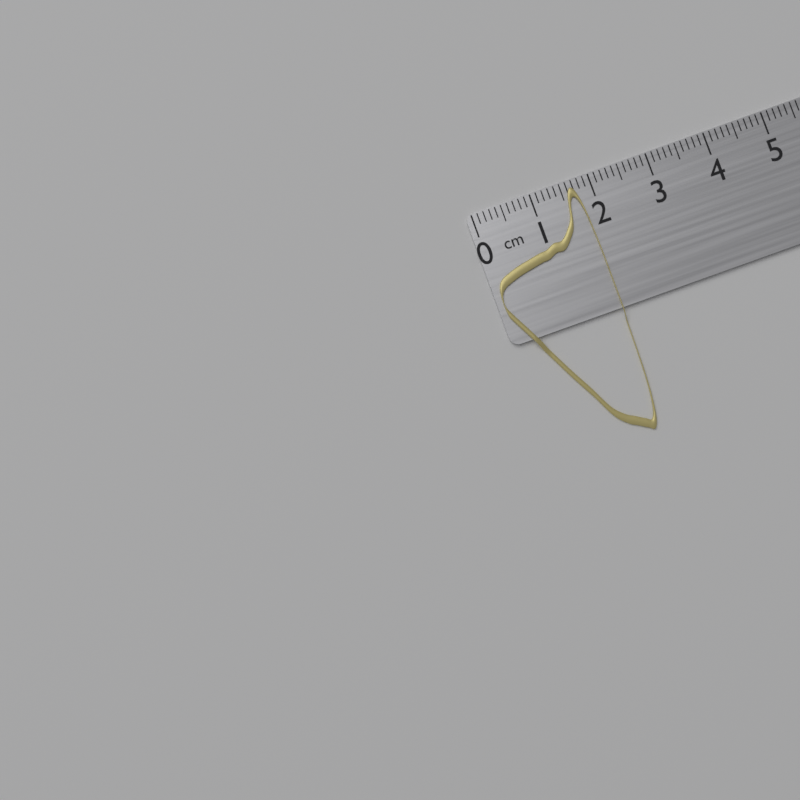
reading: 1.8 cm
